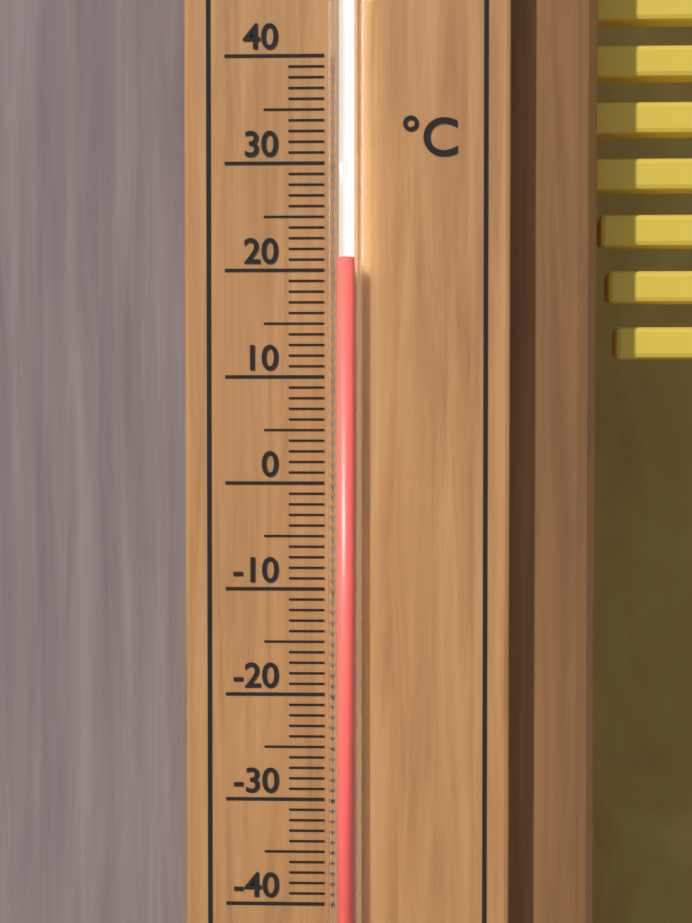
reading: 21 °C
